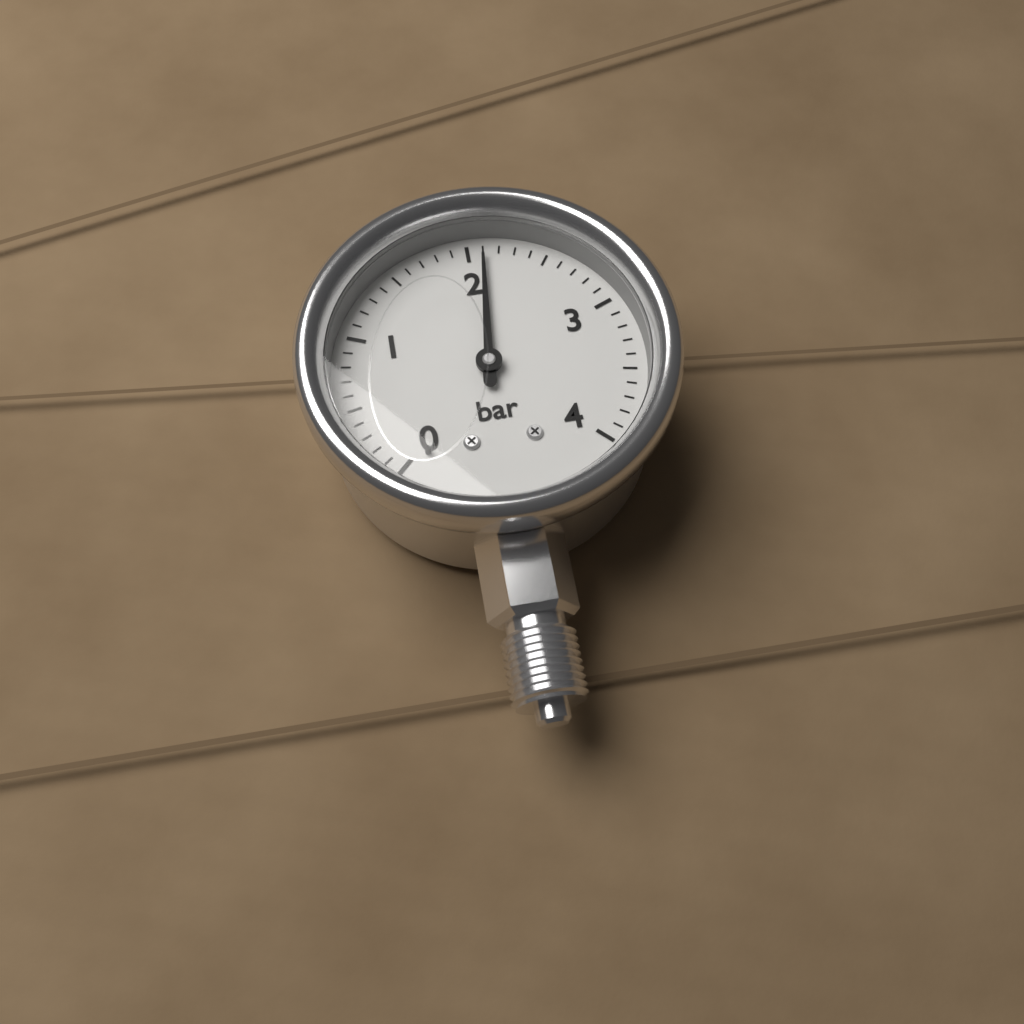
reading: 2.1 bar
